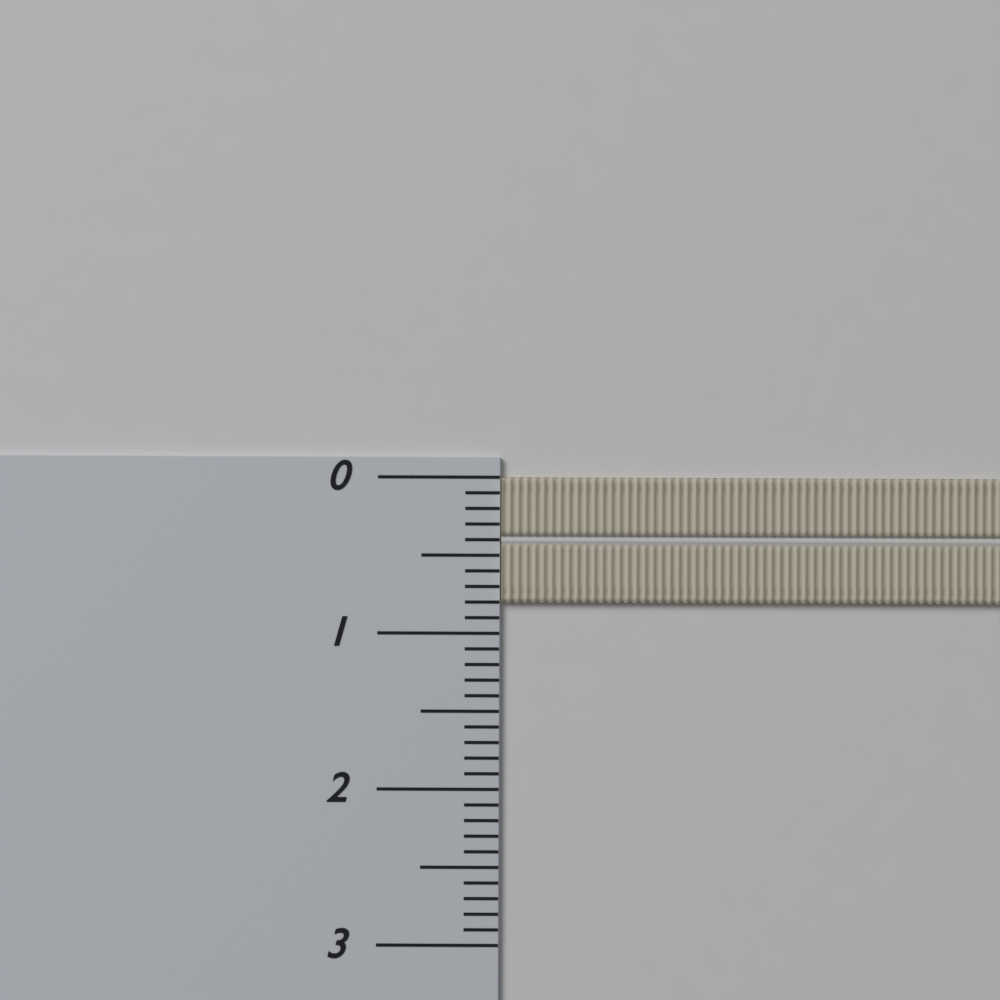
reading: 0.8 (no unit)
